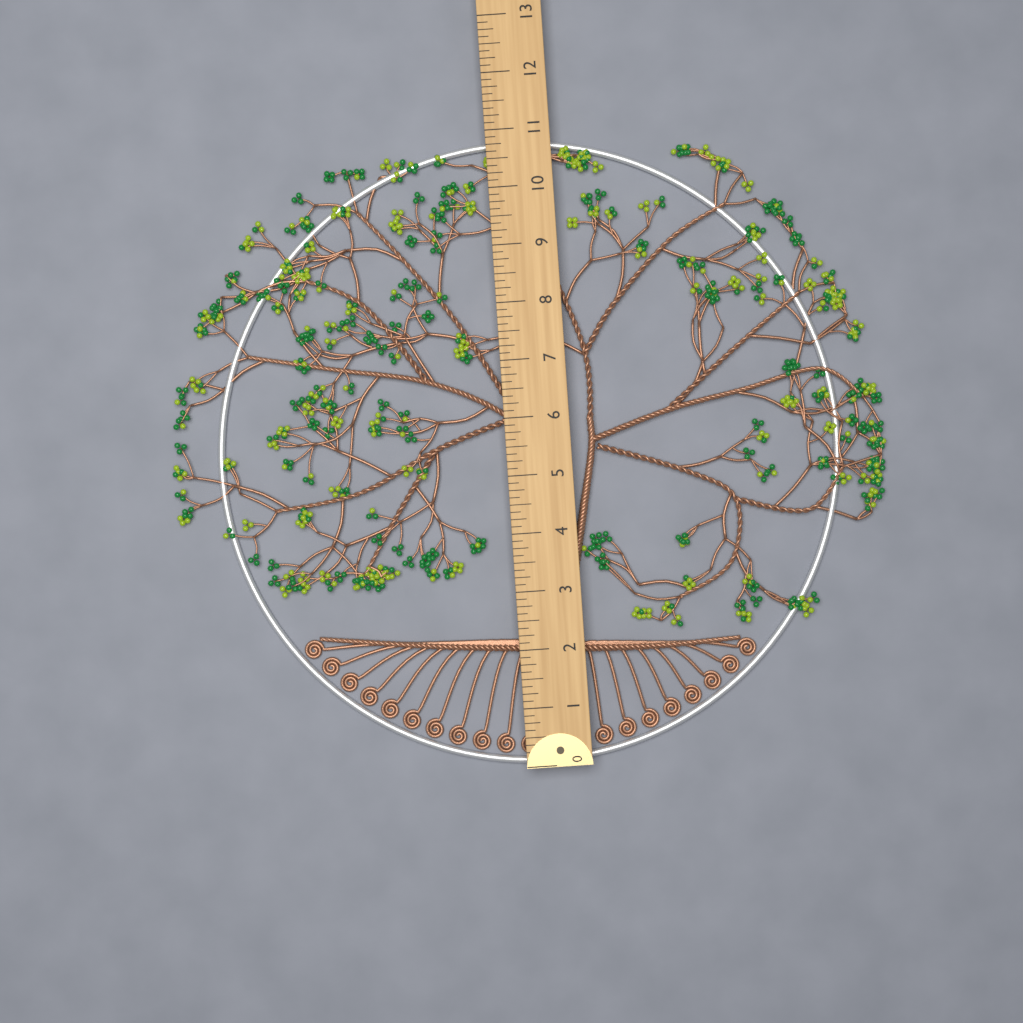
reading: 10.875 (no unit)
